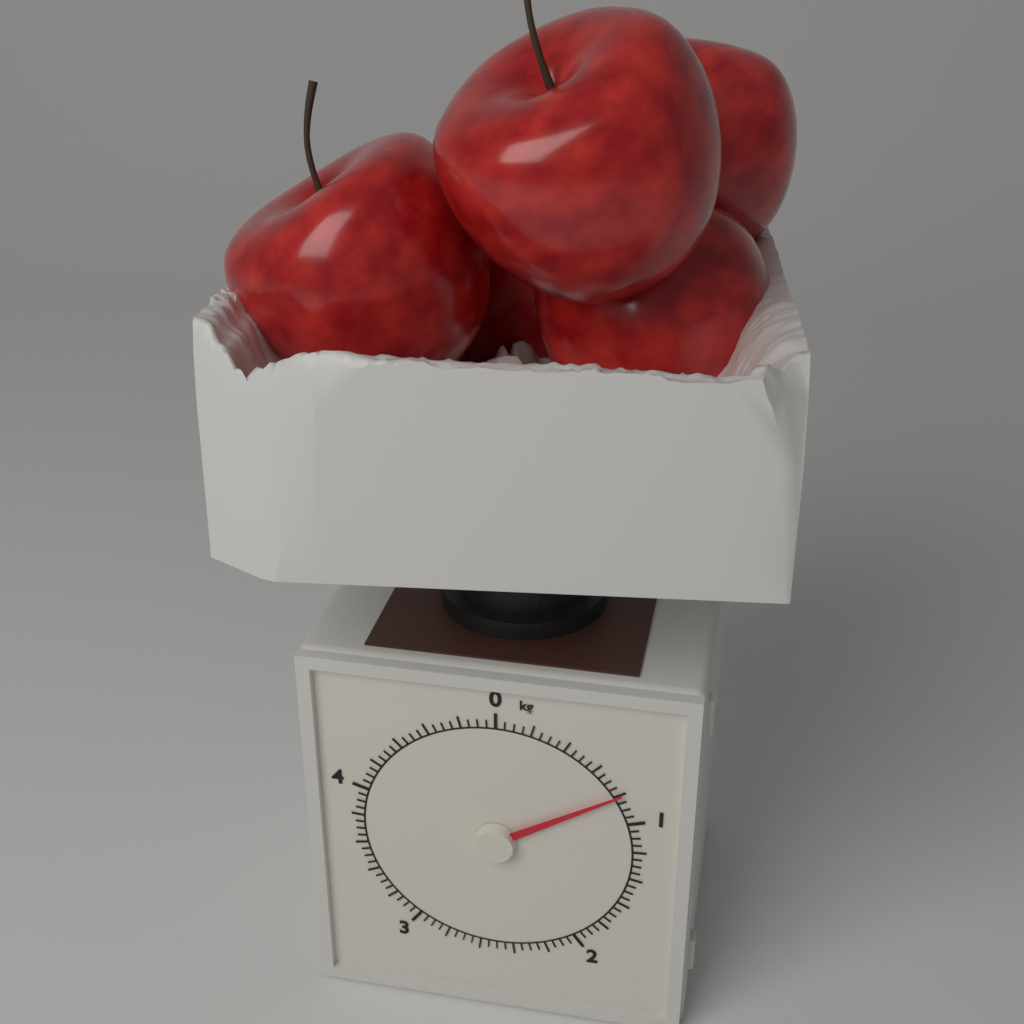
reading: 0.80 kg
